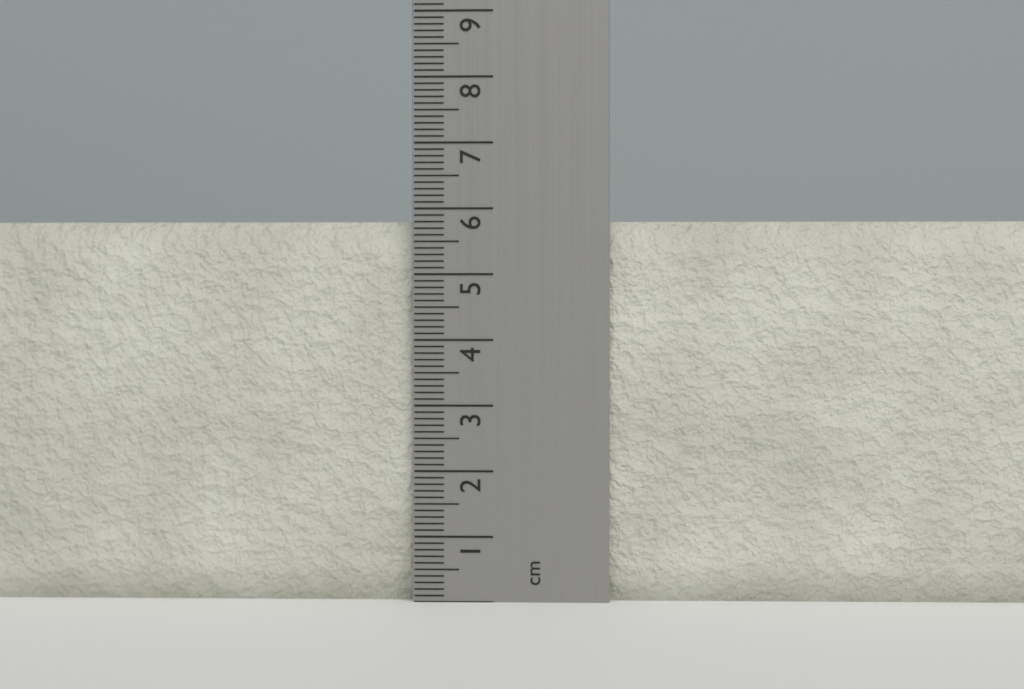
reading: 5.8 cm
